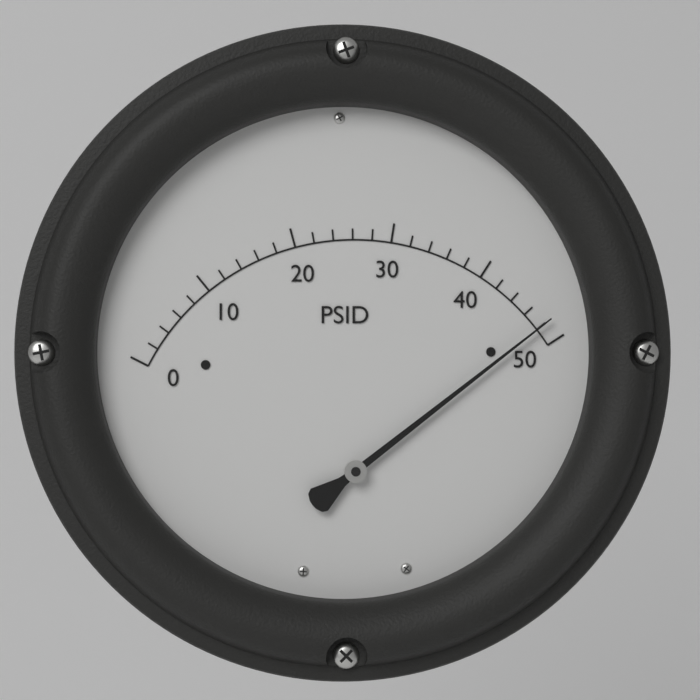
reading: 48 PSID
